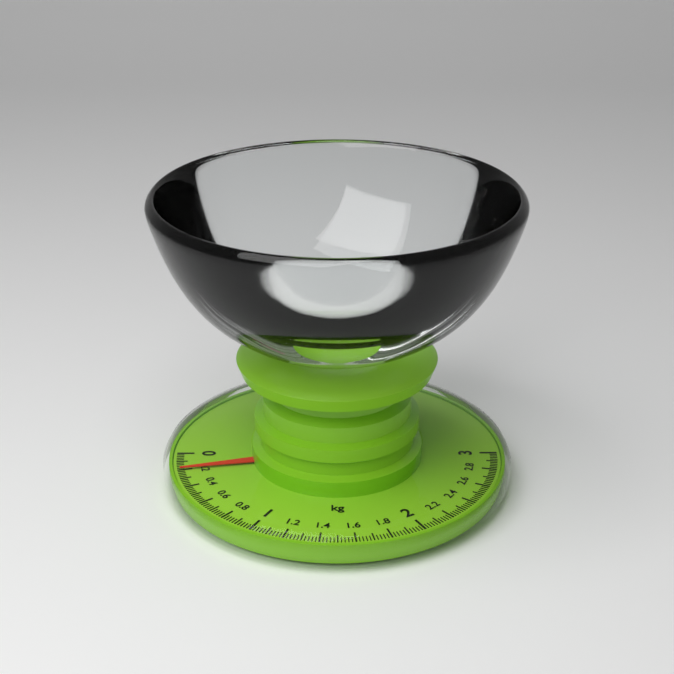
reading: 0.20 kg
